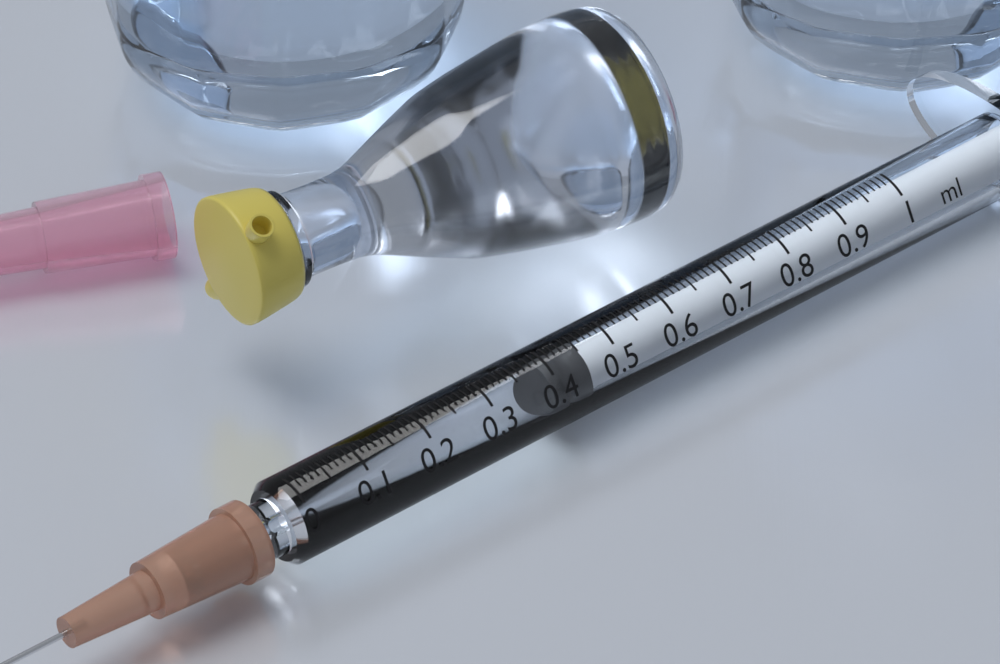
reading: 0.40 ml
